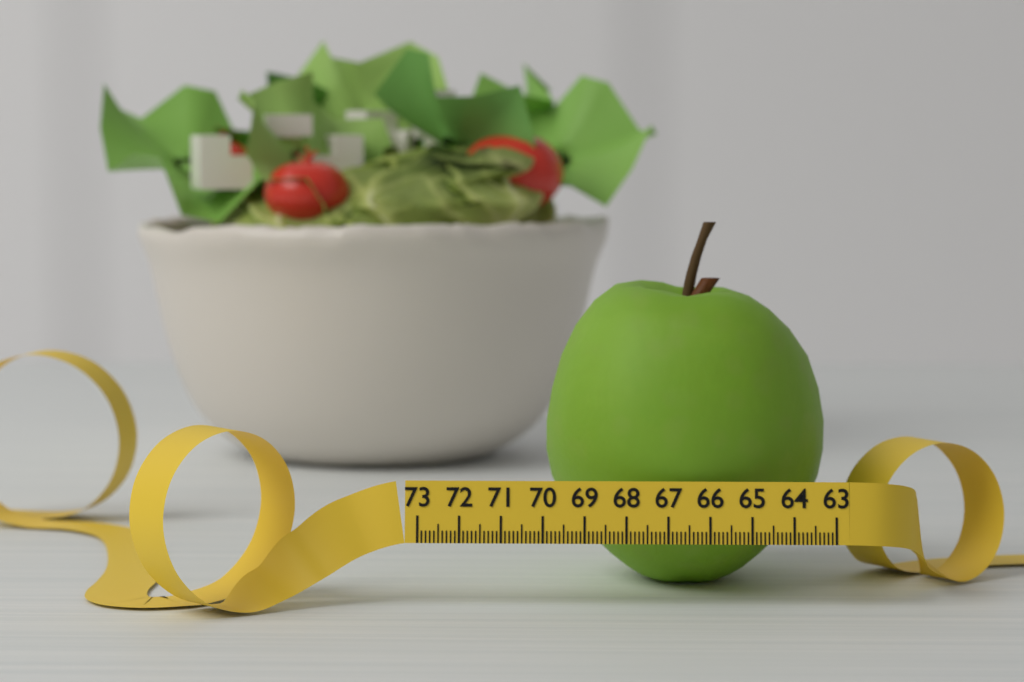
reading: 70.0 (no unit)
